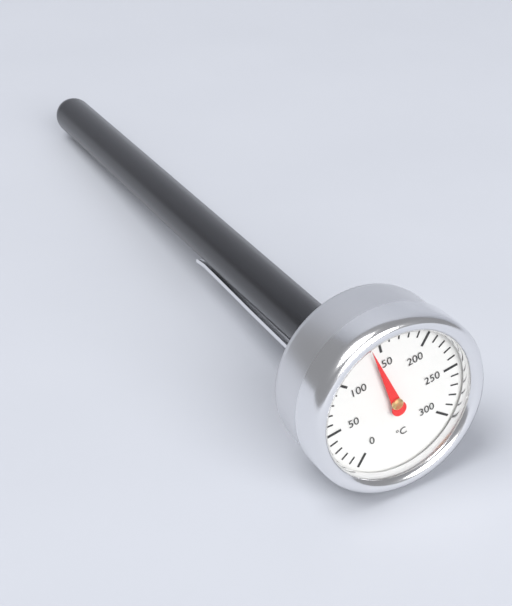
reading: 140 °C
